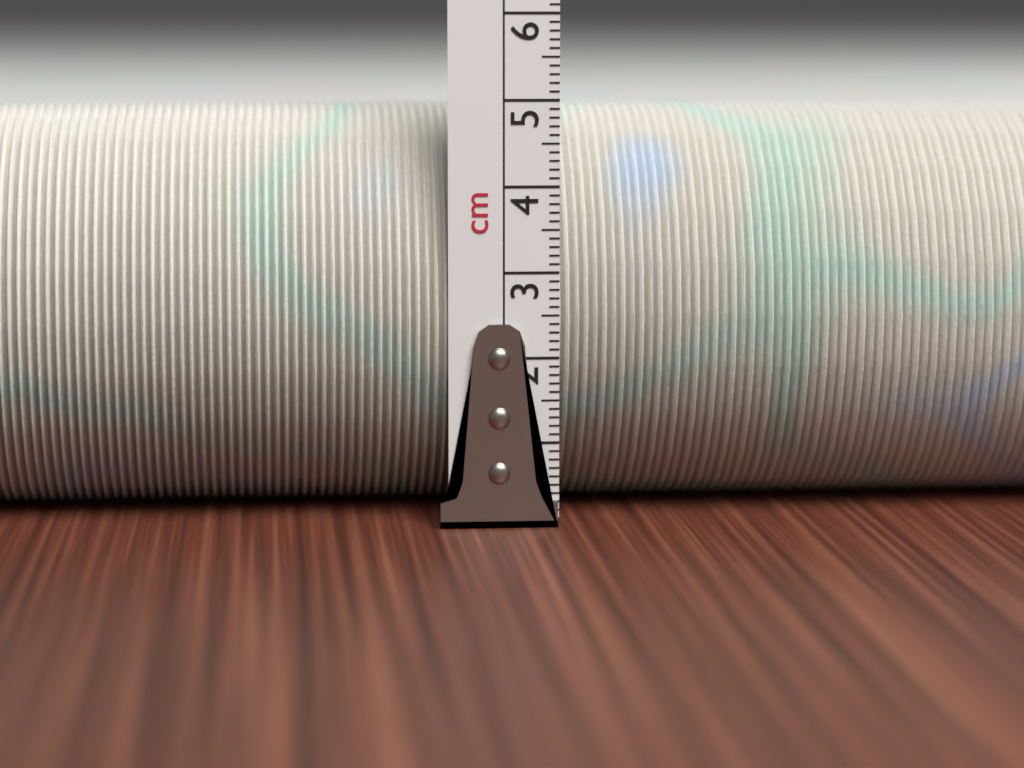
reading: 4.9 cm
